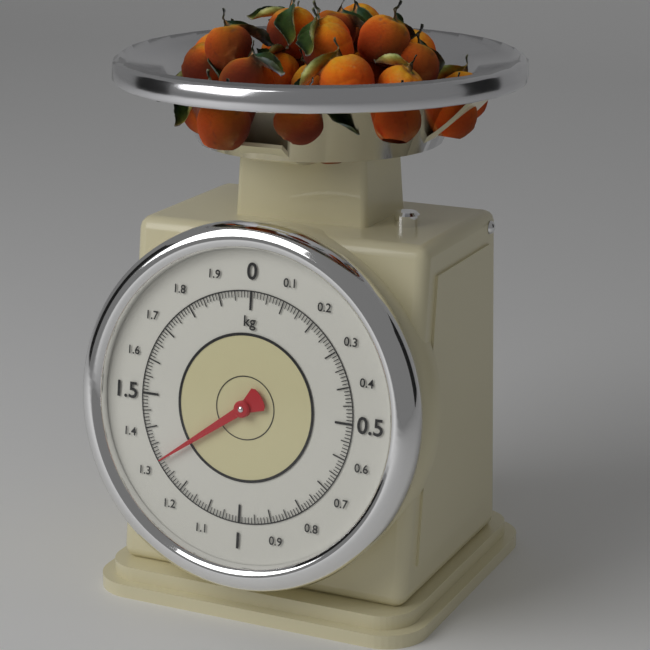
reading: 1.30 kg
